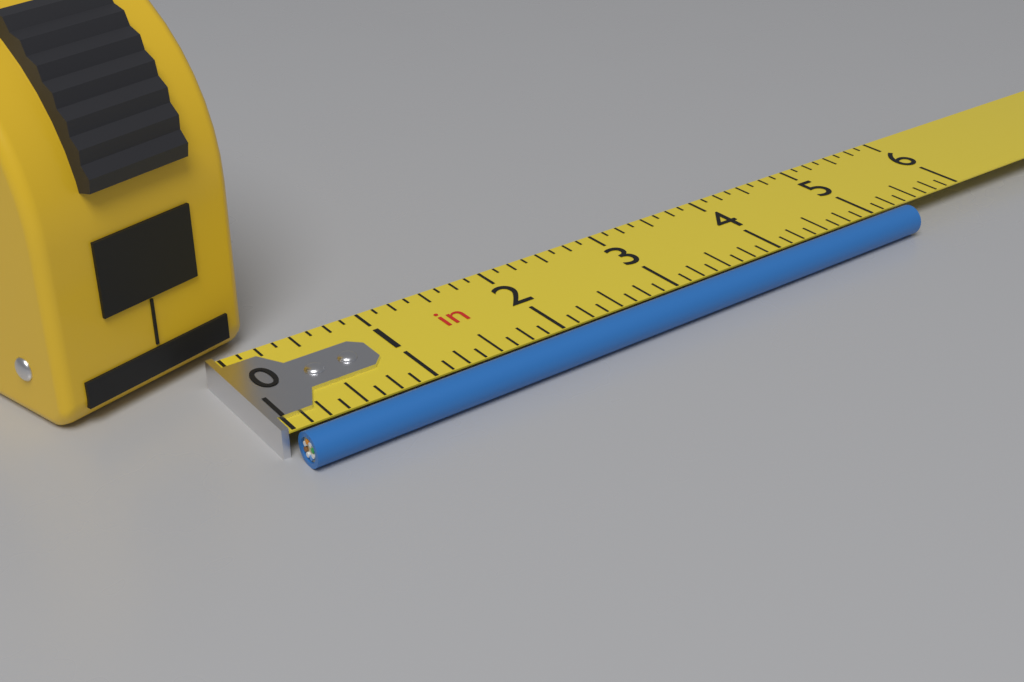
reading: 5.250 in
